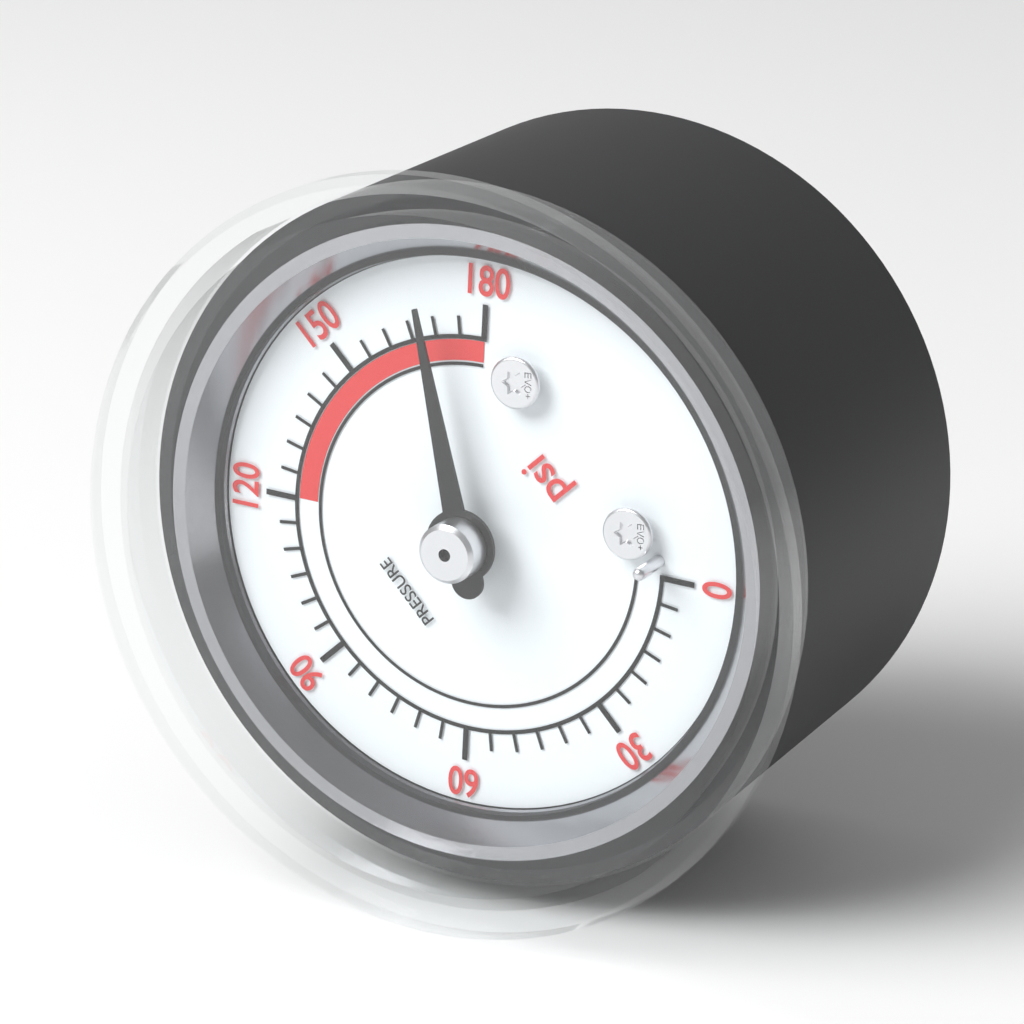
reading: 170 psi
